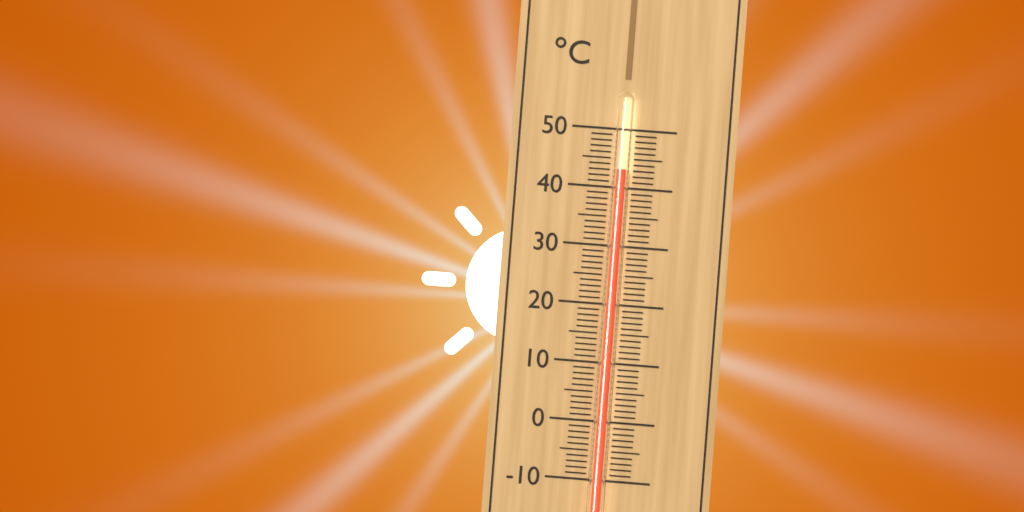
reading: 43 °C
